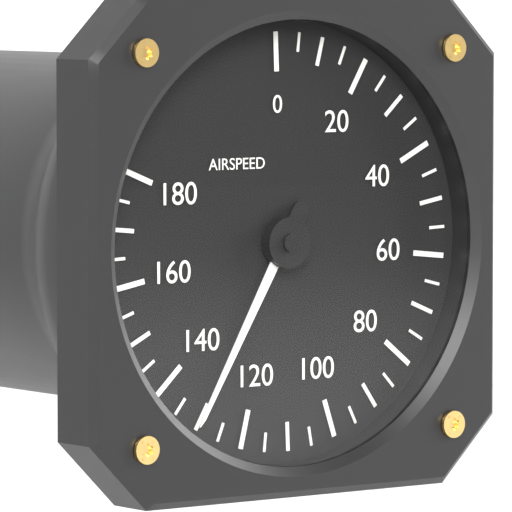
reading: 130 (no unit)
